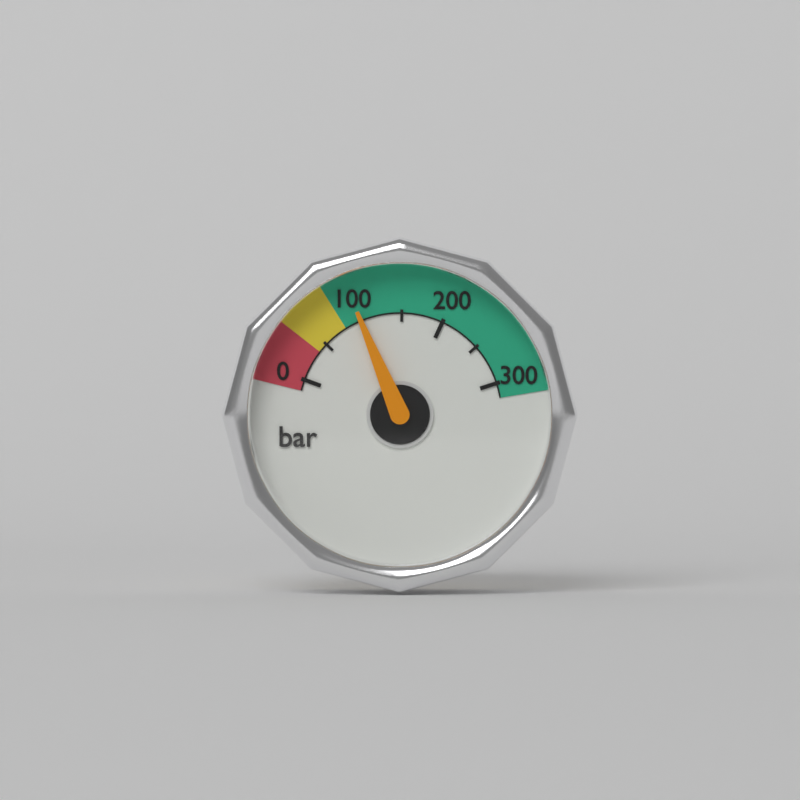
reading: 100 bar
